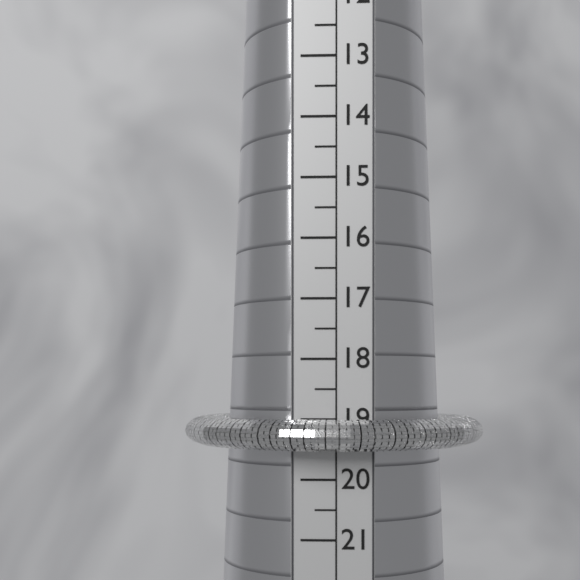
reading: 19.5 (no unit)
